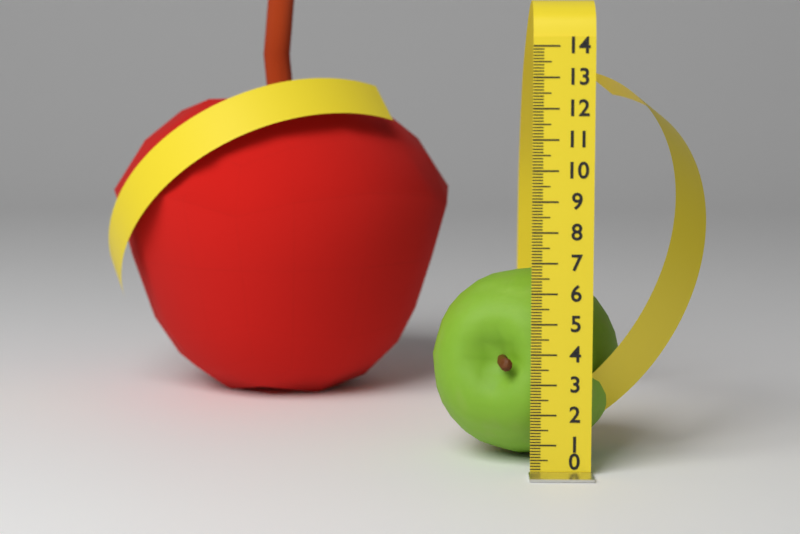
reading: 6.4 (no unit)
